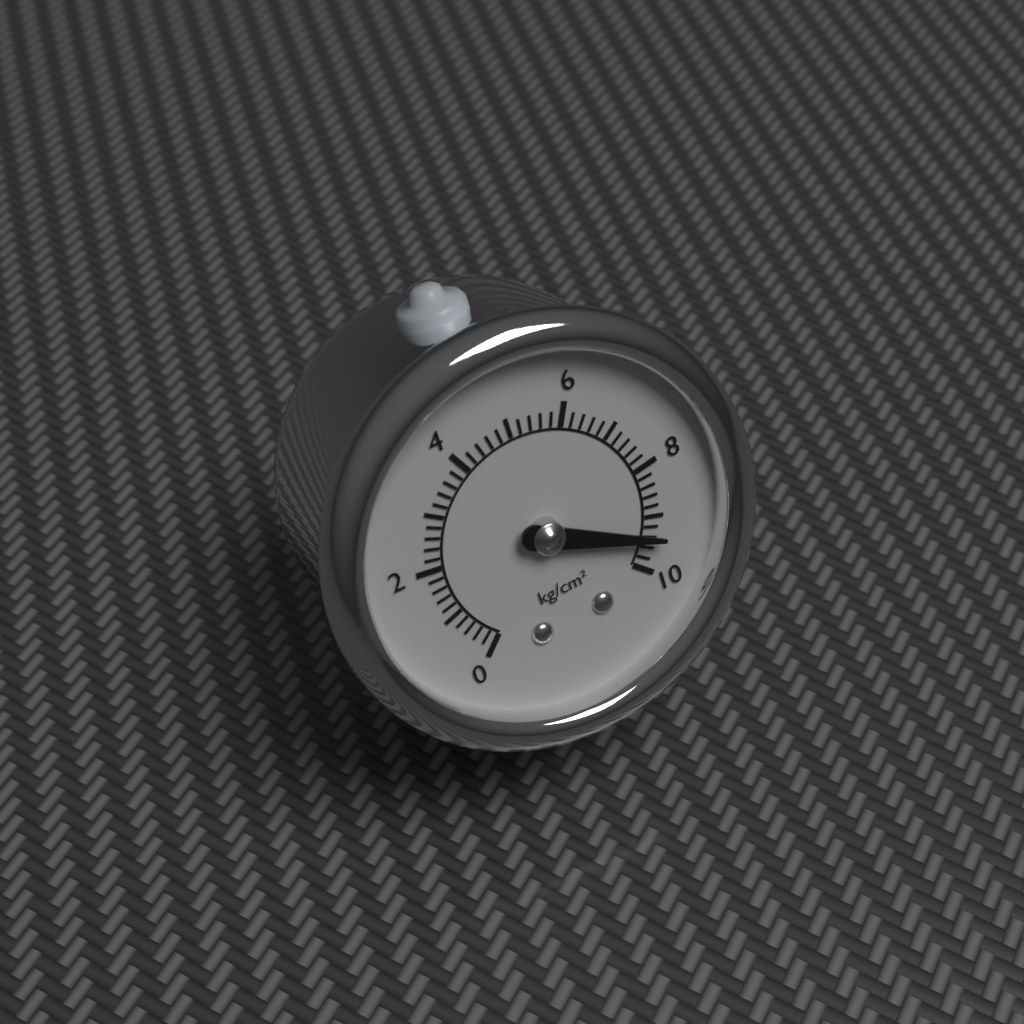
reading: 9.4 kg/cm²
